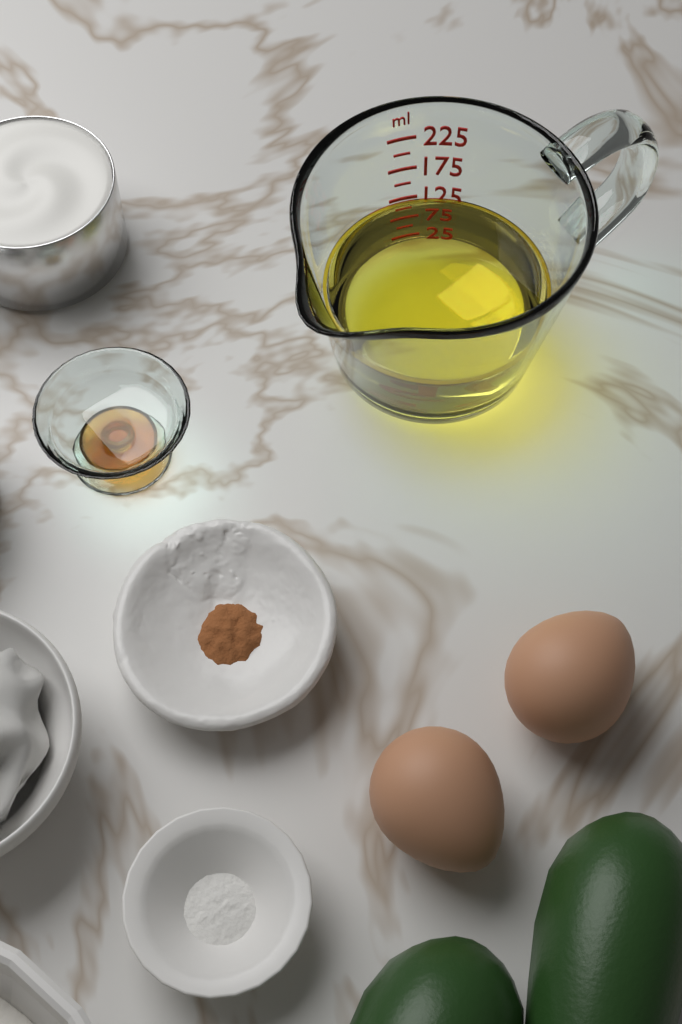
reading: 120 ml
